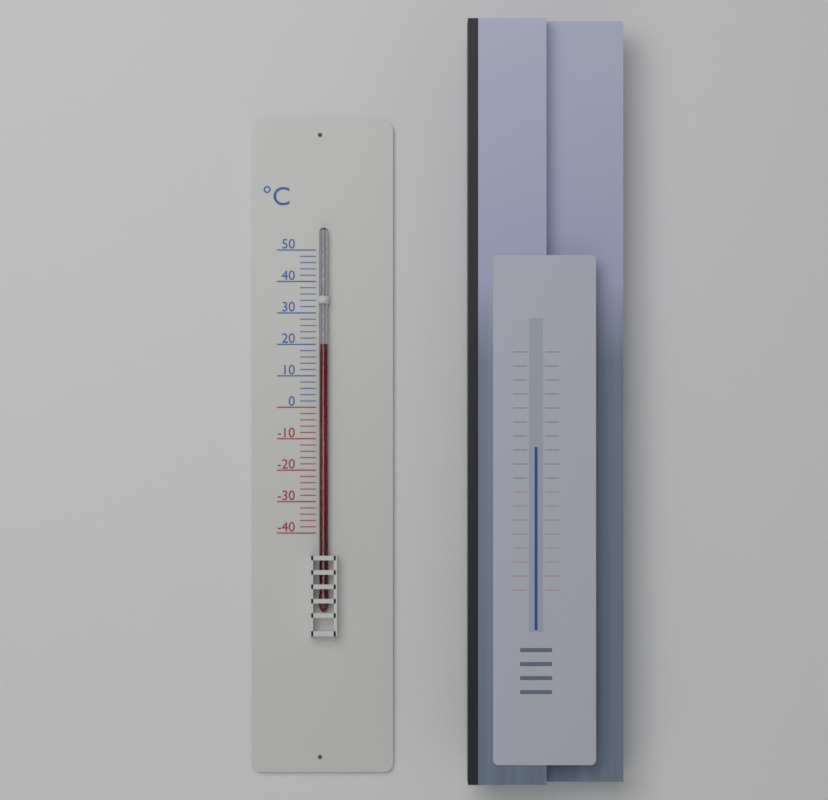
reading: 20 °C
